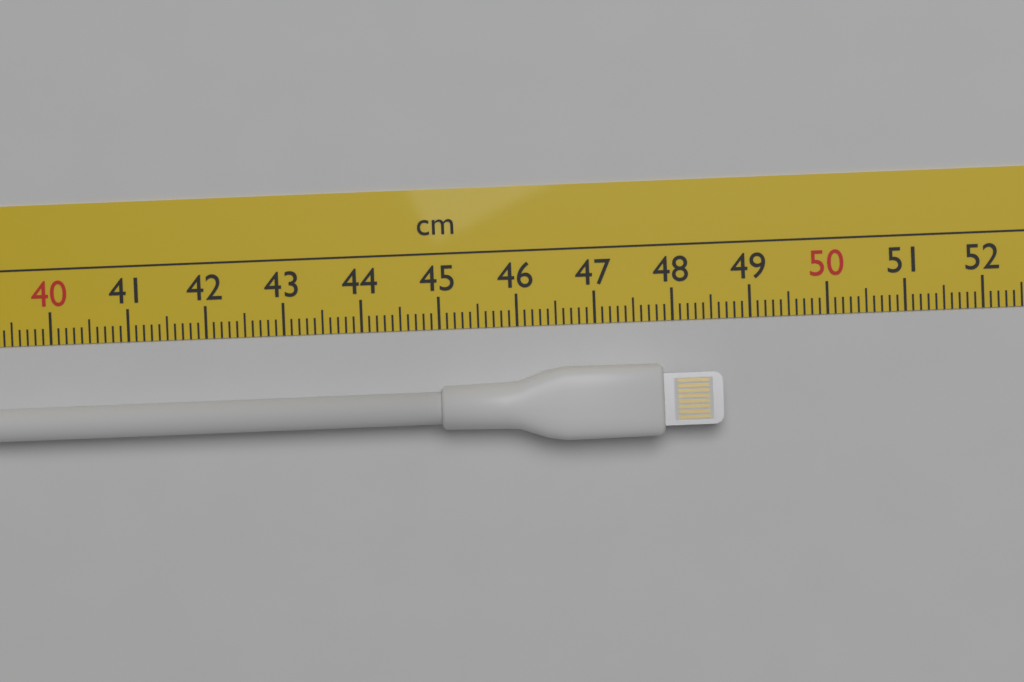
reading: 48.6 cm
